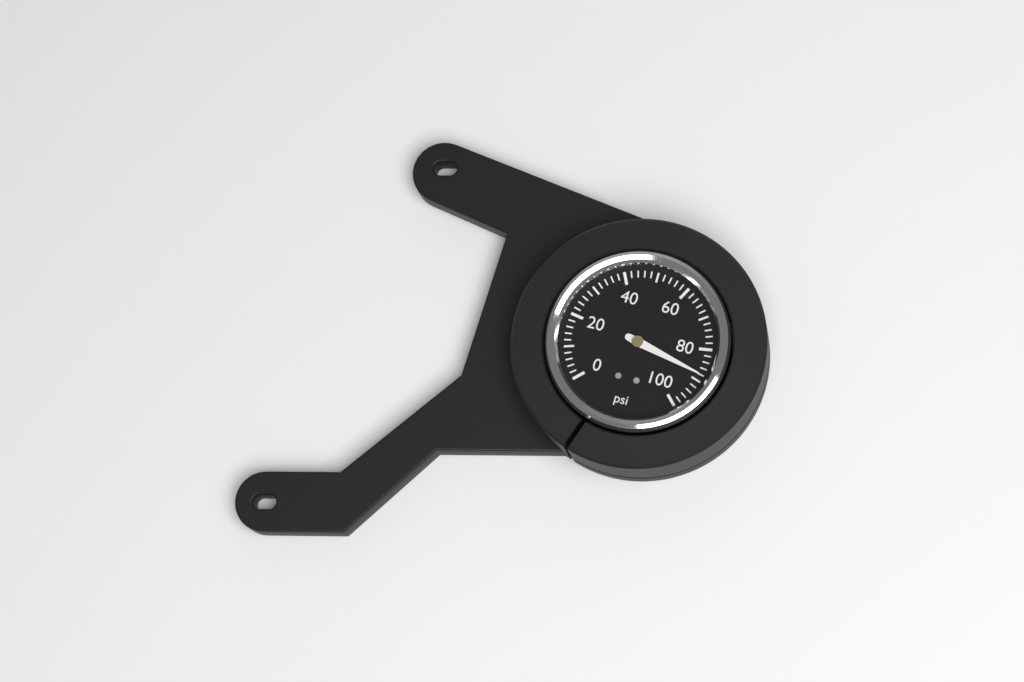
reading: 88 psi
